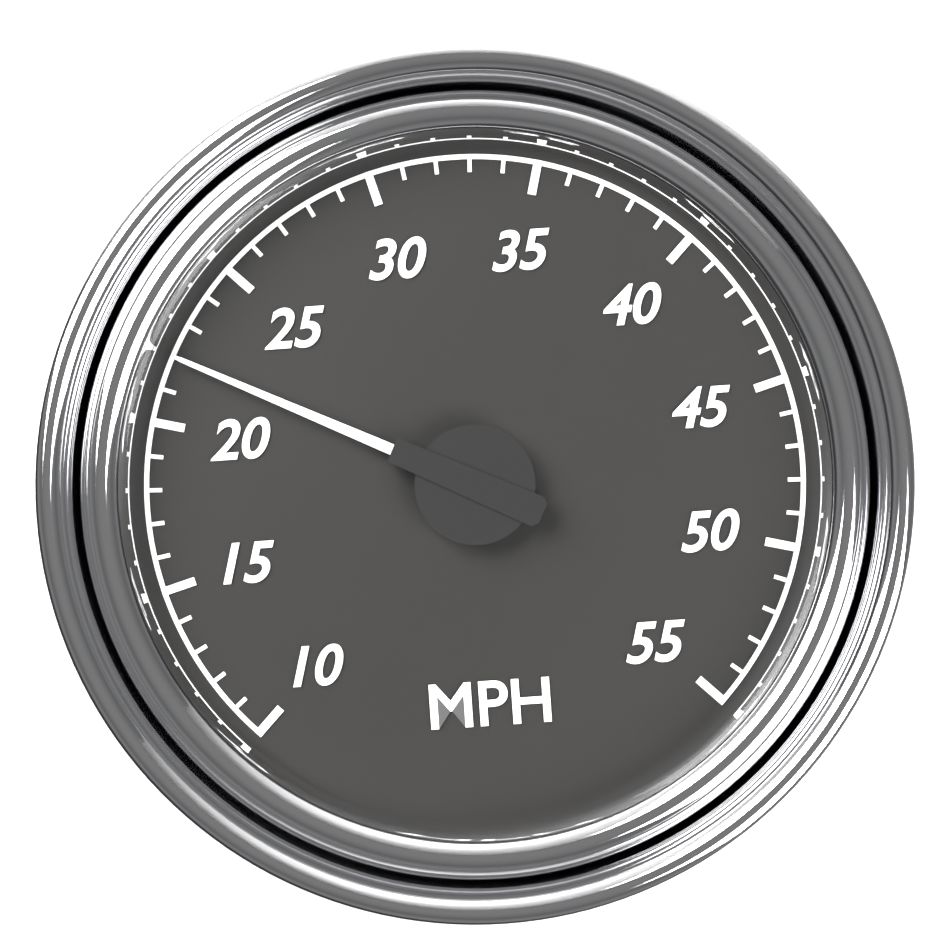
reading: 22 MPH
